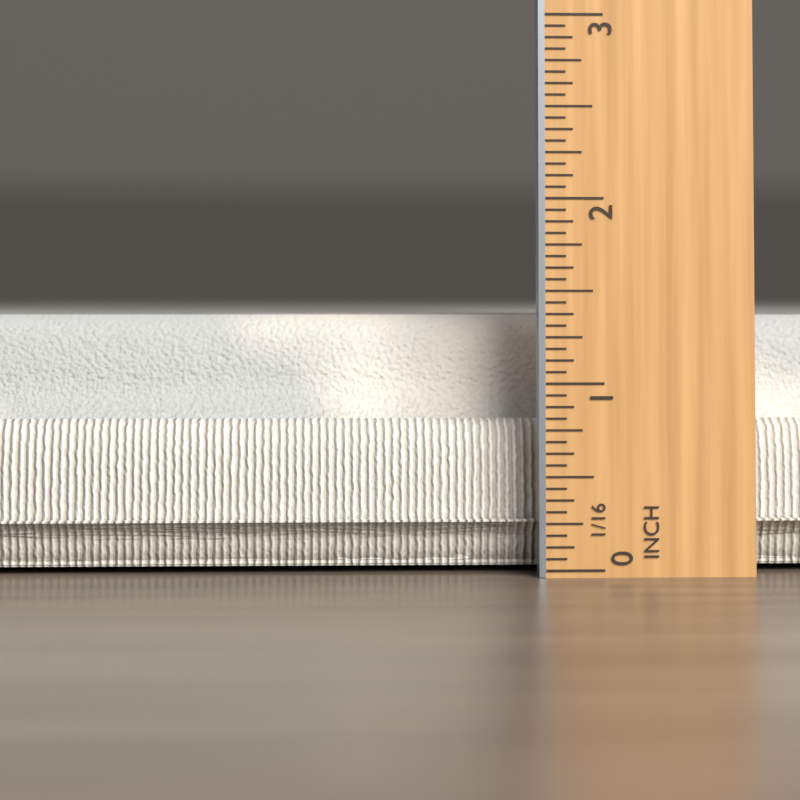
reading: 1.3750 in
